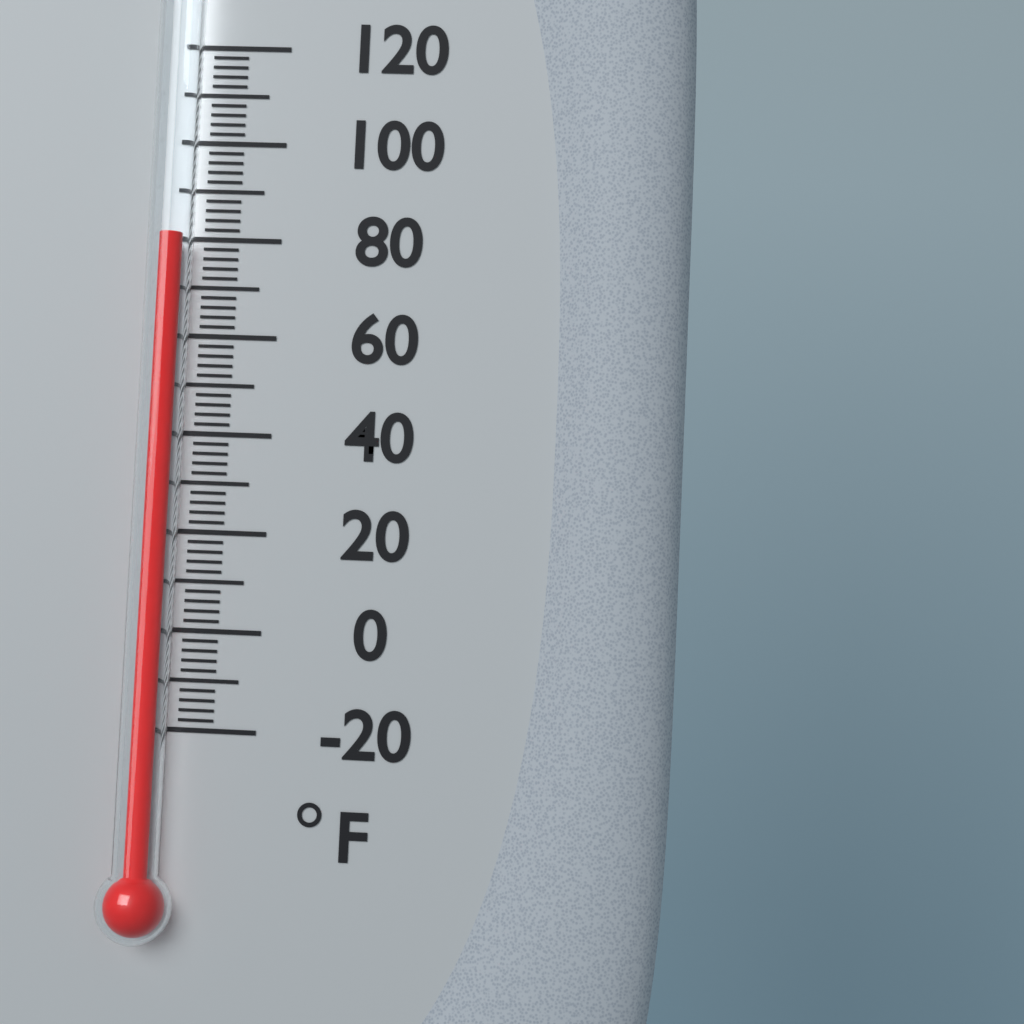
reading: 80 °F
